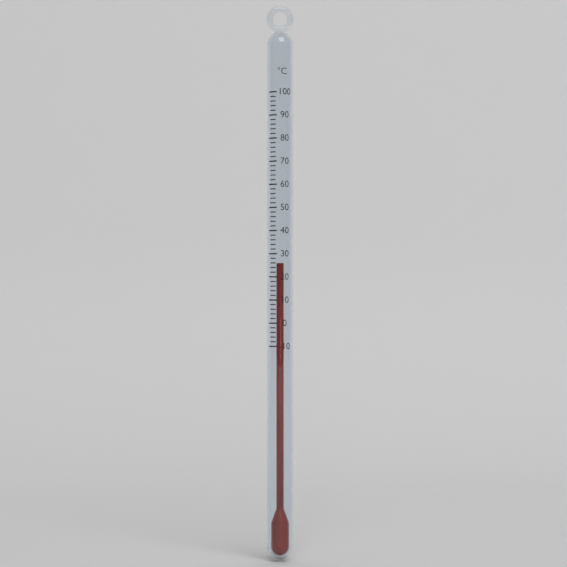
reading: 26 °C
